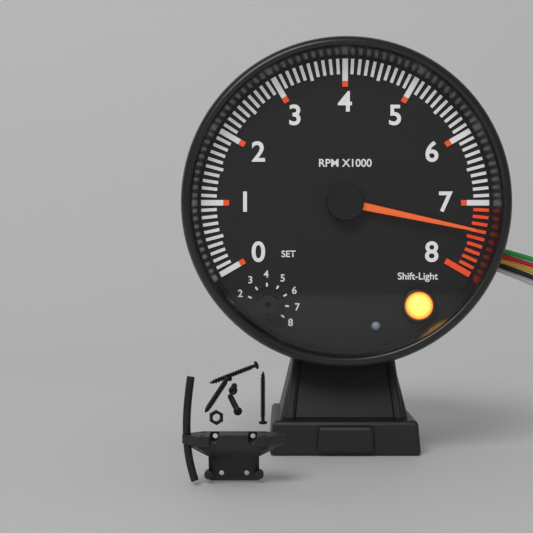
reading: 7400 RPM
